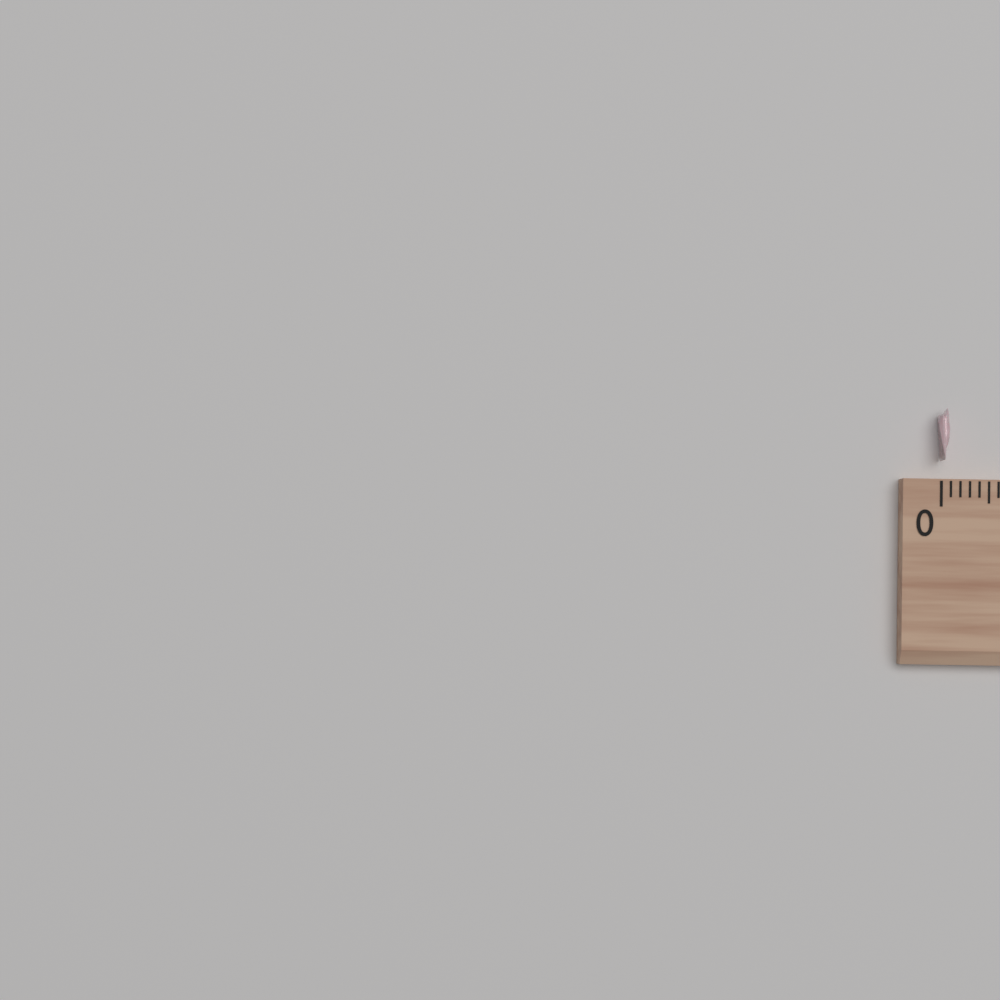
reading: 0.1 (no unit)
